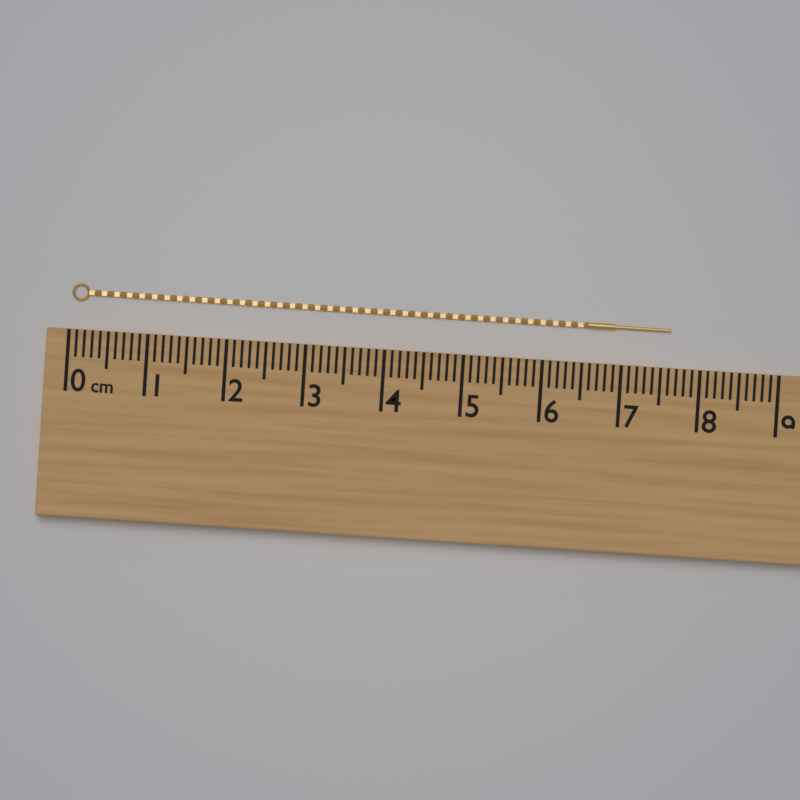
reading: 7.6 cm
